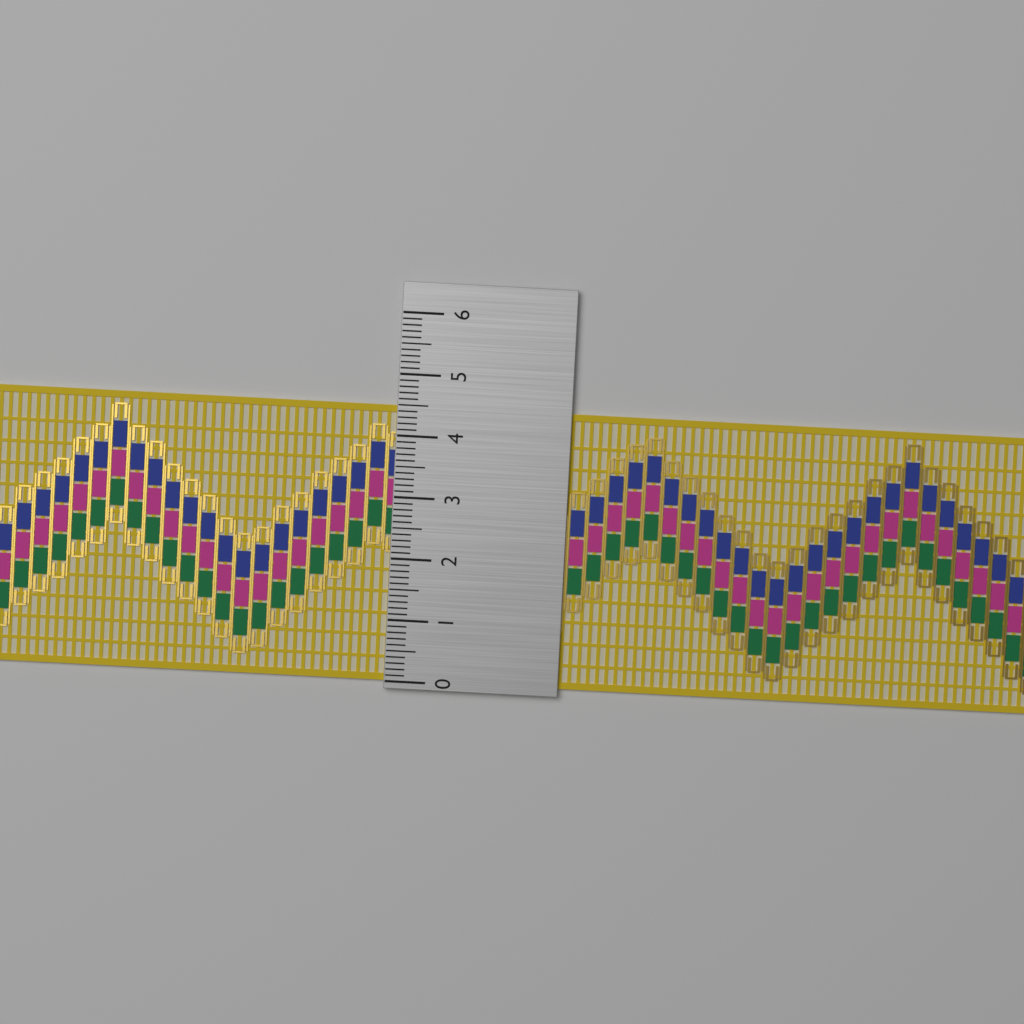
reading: 4.5 (no unit)
